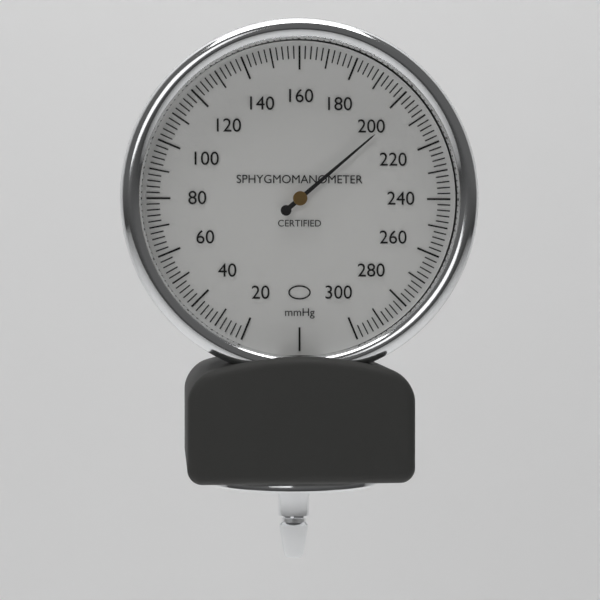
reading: 204 mmHg
